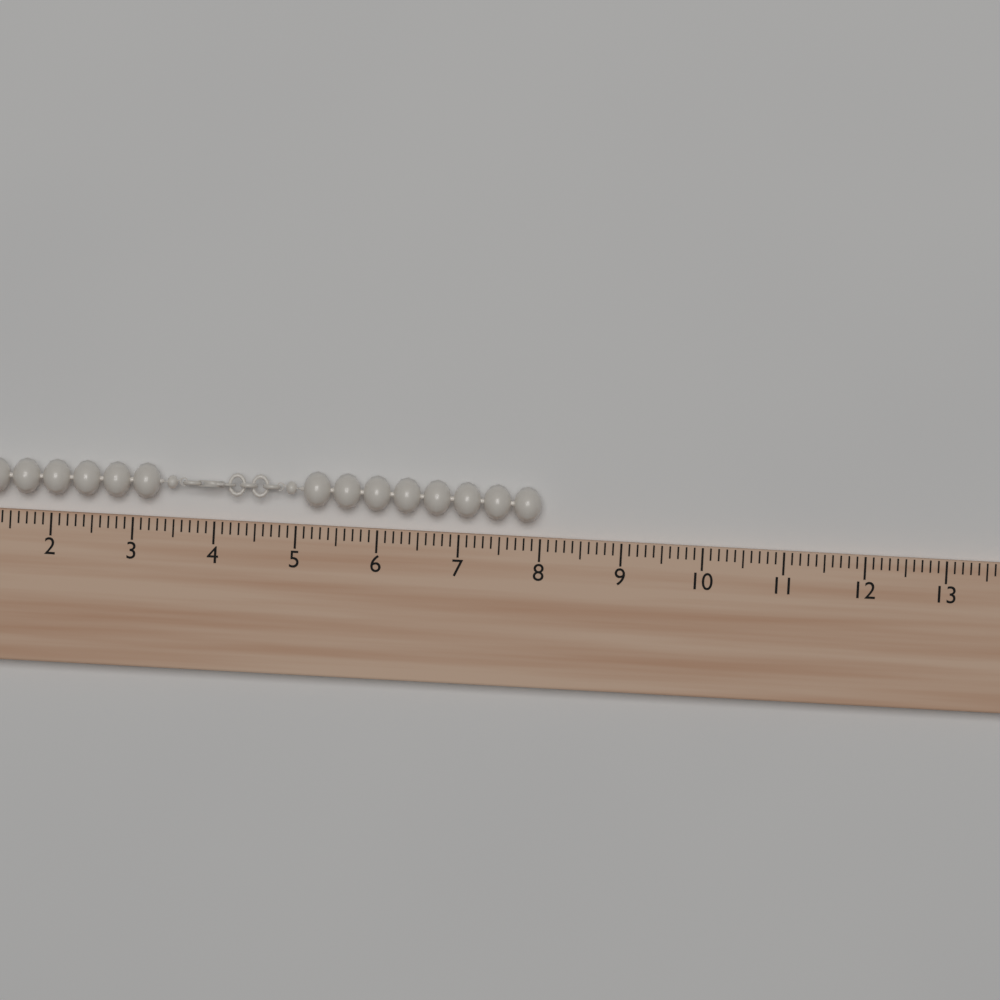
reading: 8.0 (no unit)
